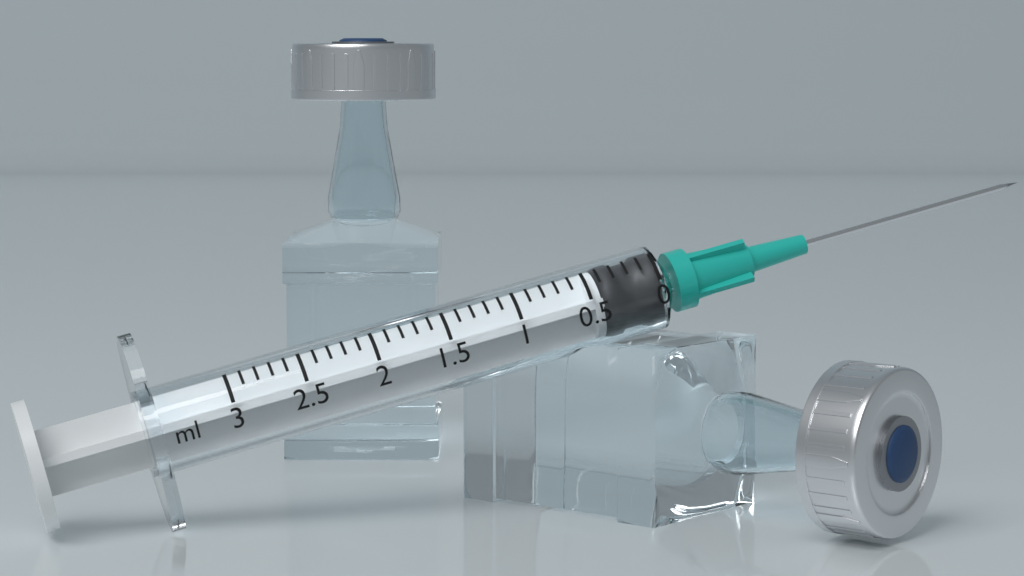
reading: 0.0 ml
